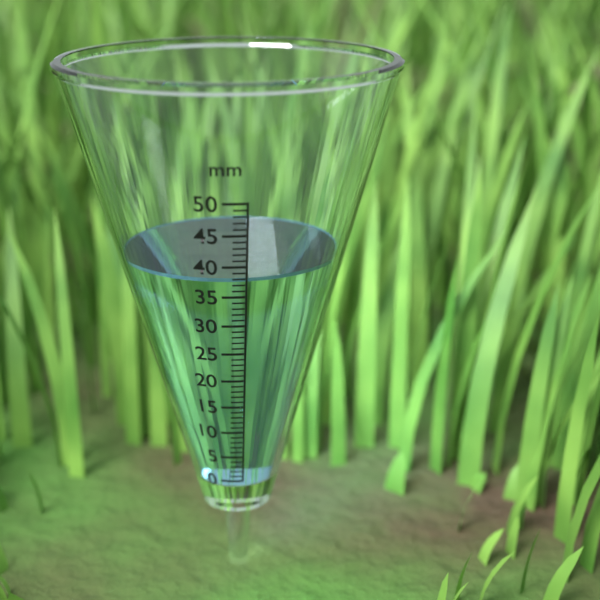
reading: 38 mm
